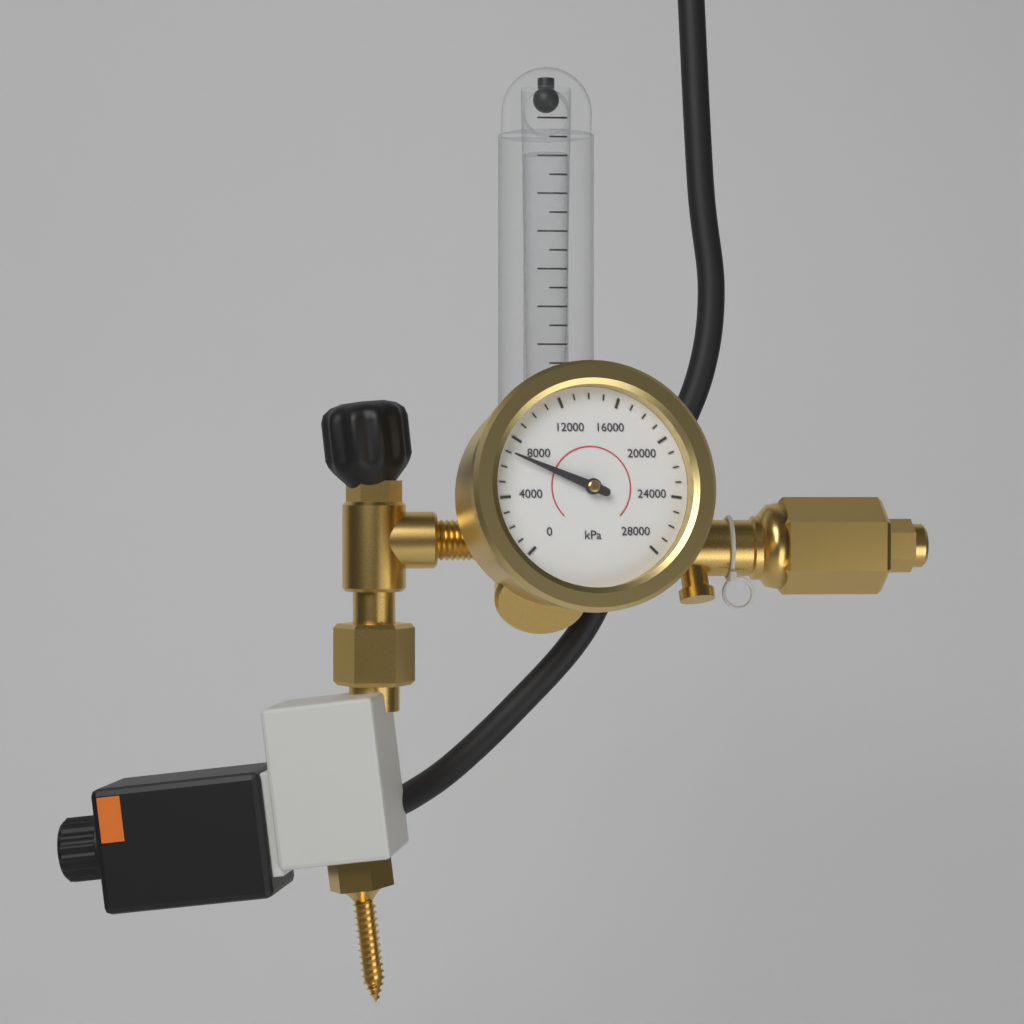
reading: 7000 kPa
